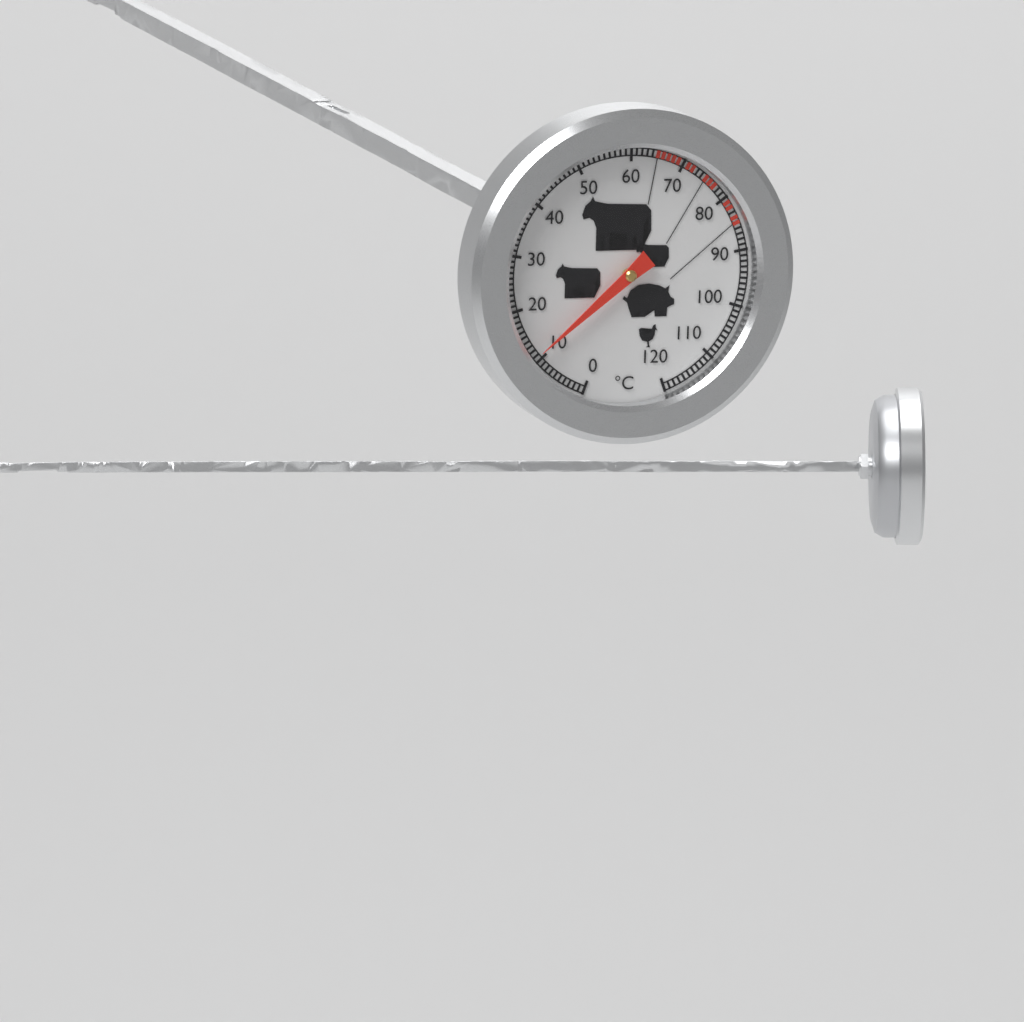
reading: 11 °C
